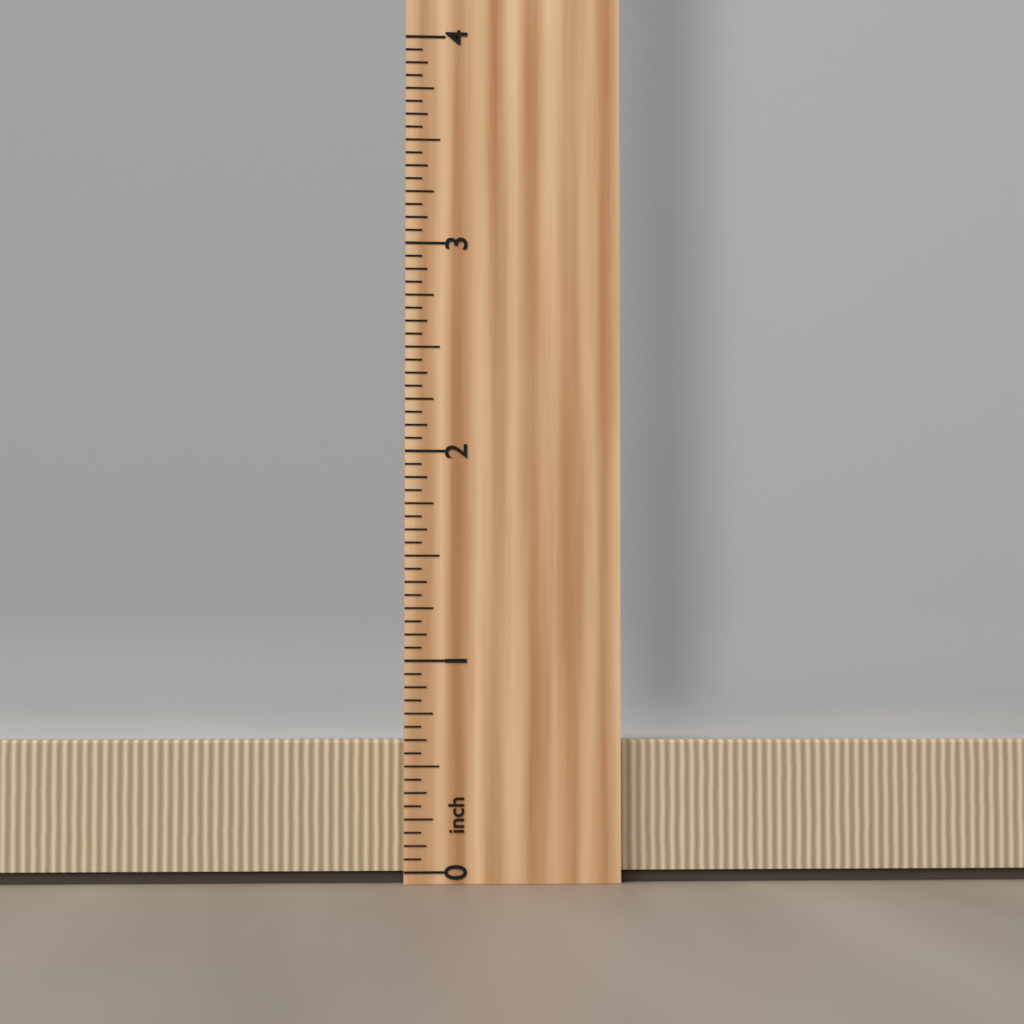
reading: 0.6250 inch
